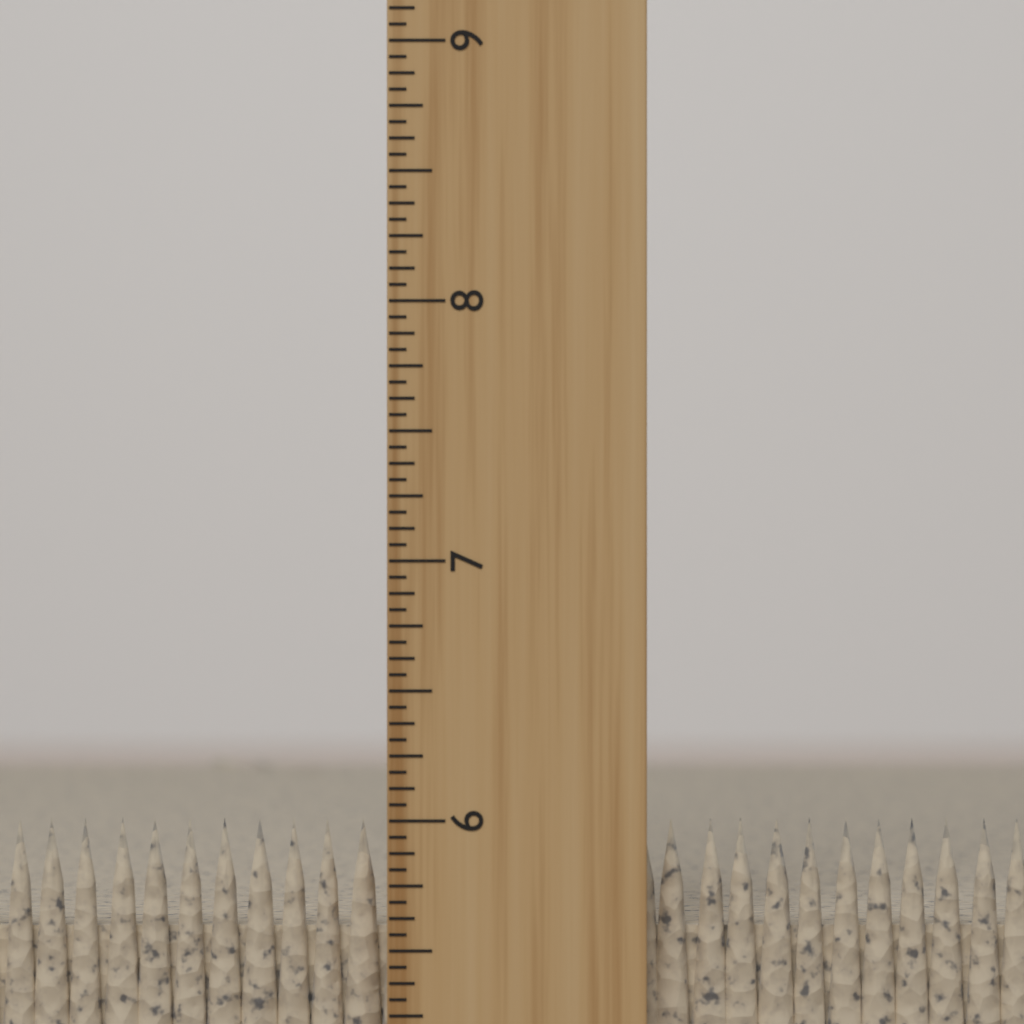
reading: 6.0000 inch
